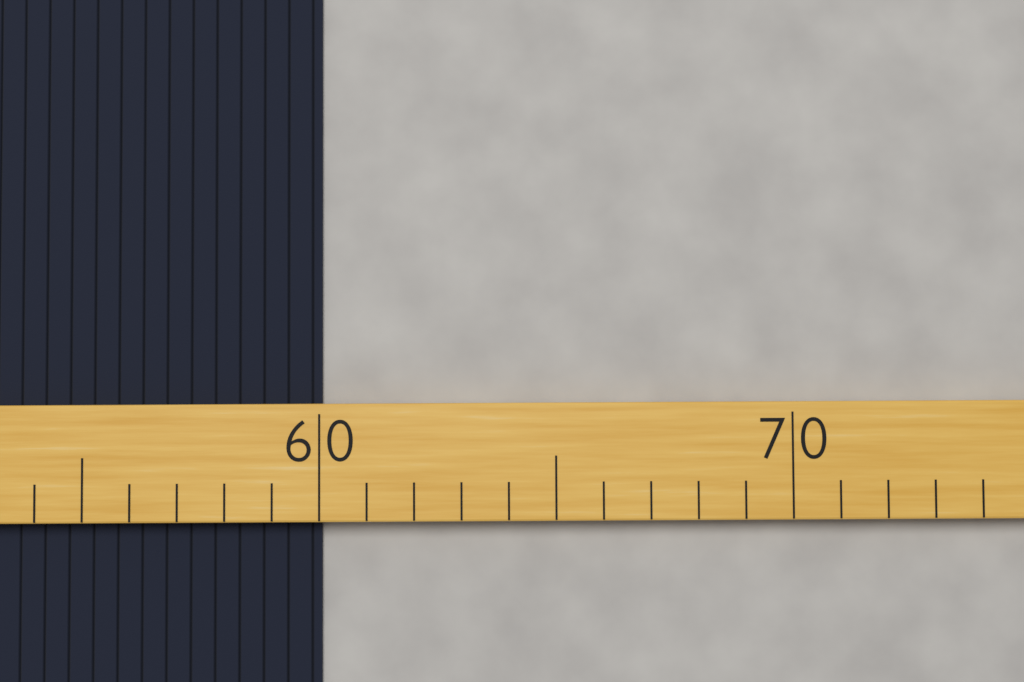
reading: 60 (no unit)
